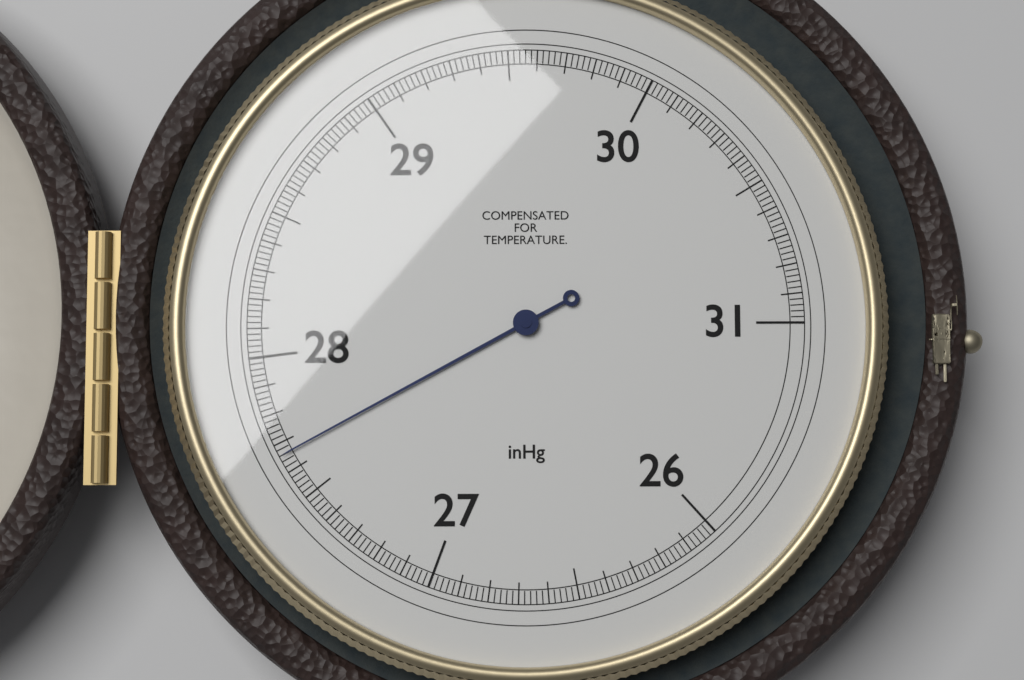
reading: 27.66 inHg
